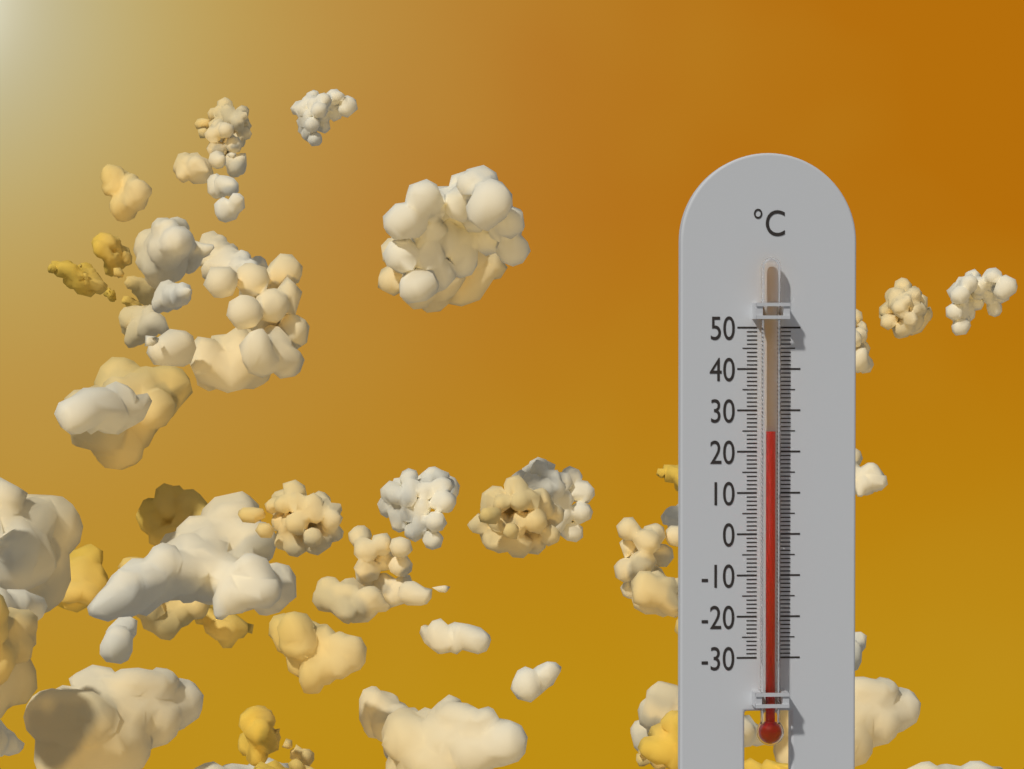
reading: 25 °C
